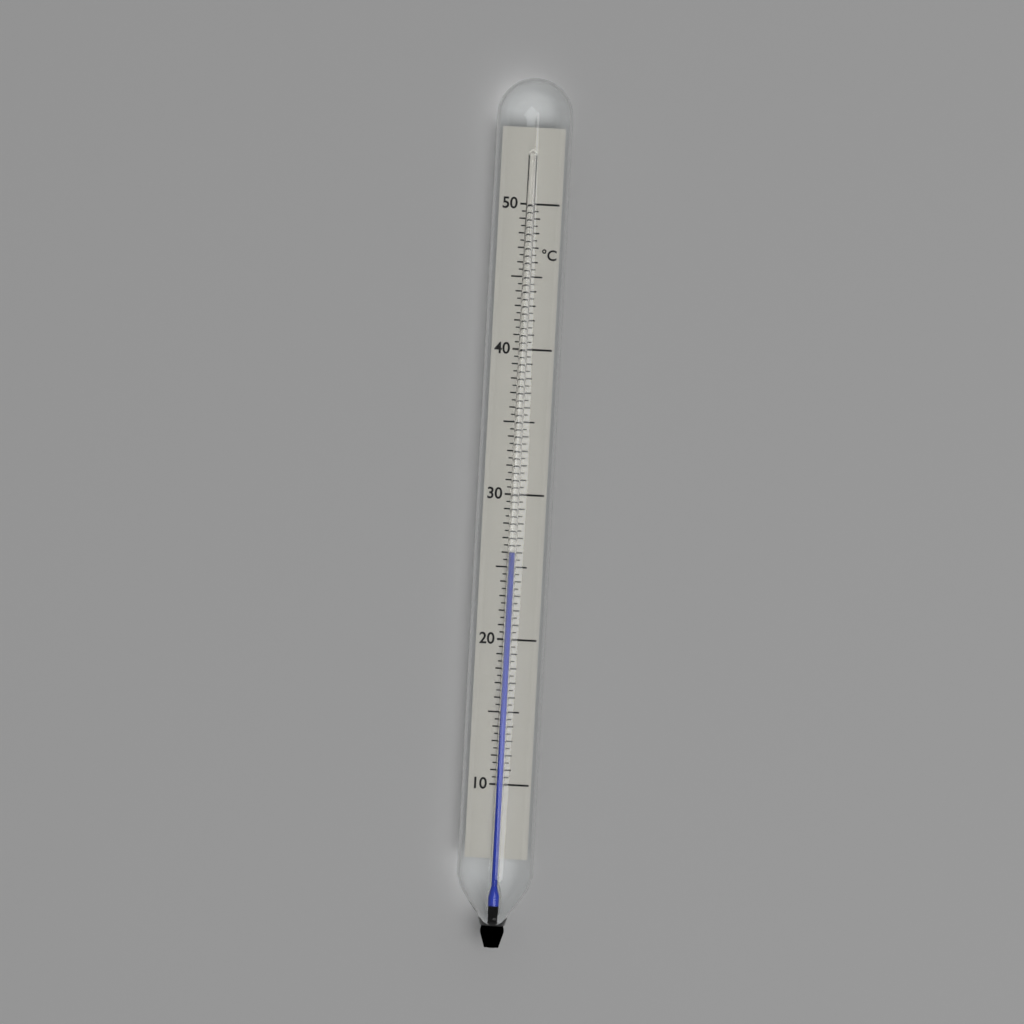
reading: 26.0 °C
